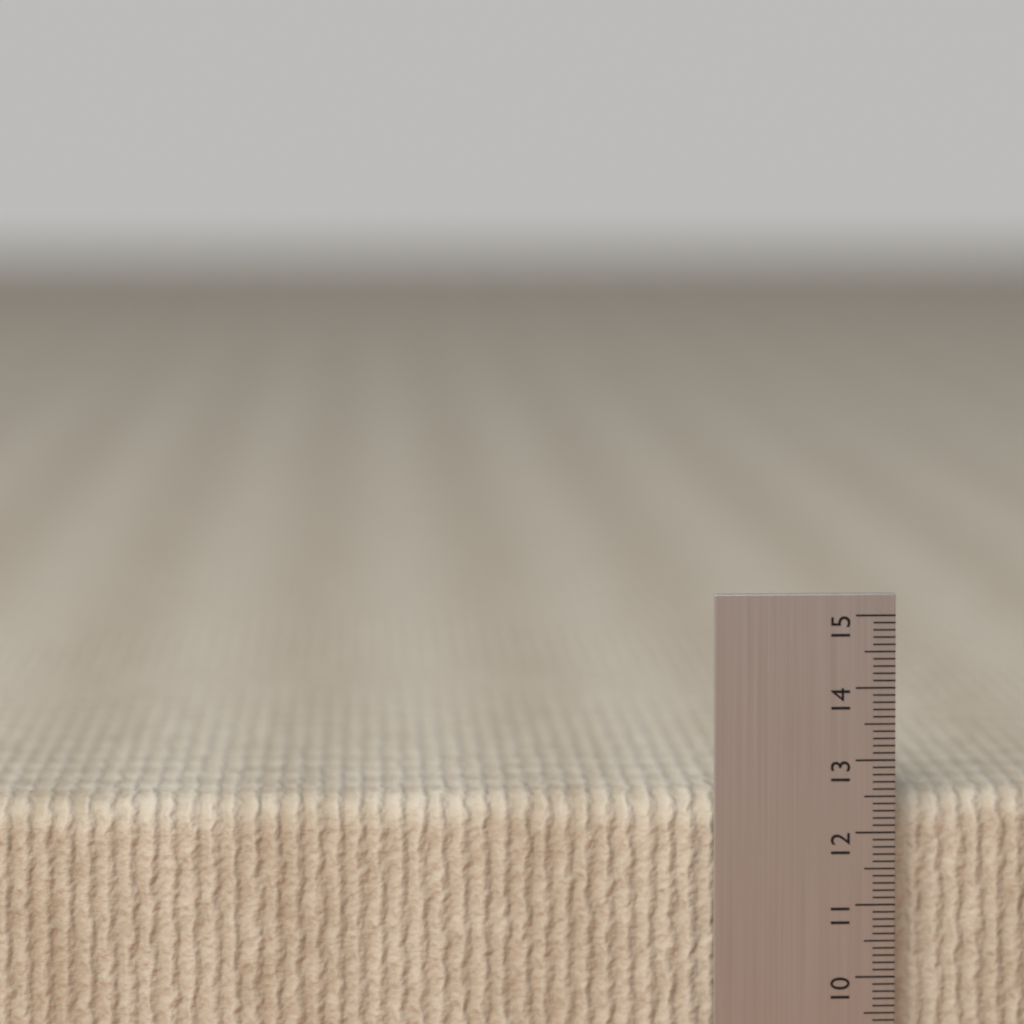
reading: 12.5 cm
